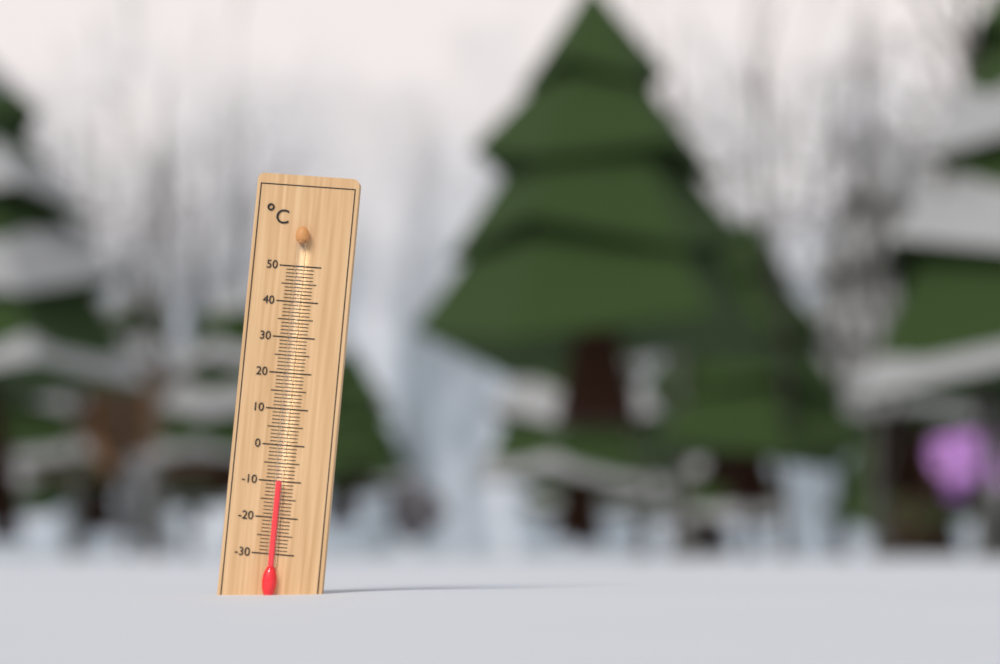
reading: -10 °C
